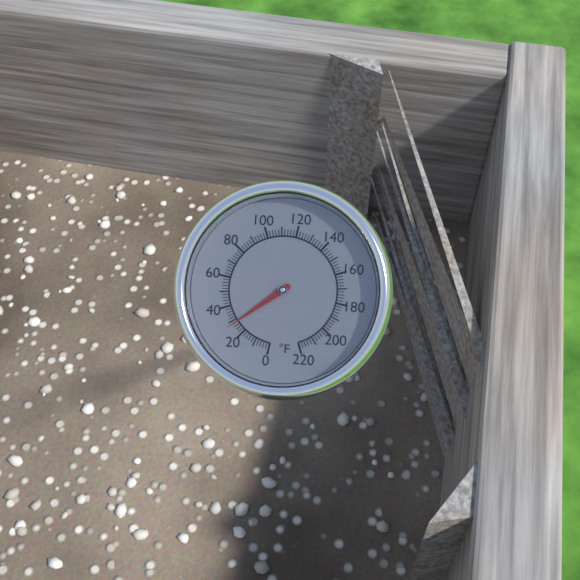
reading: 28 °F
